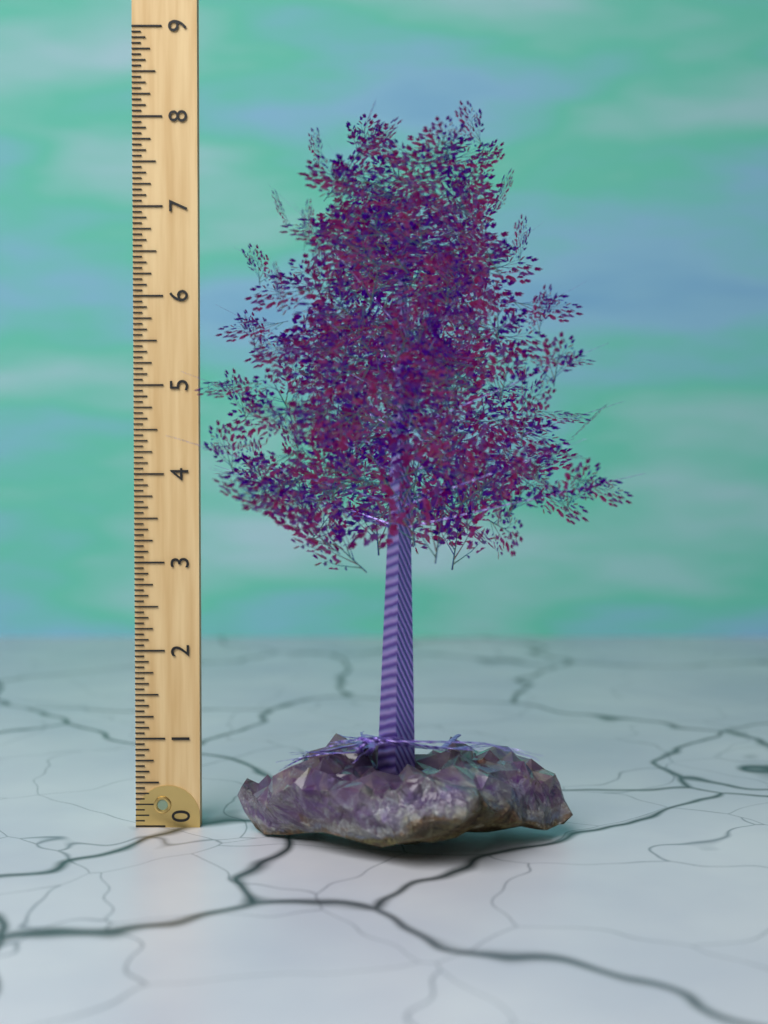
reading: 7.9375 (no unit)
